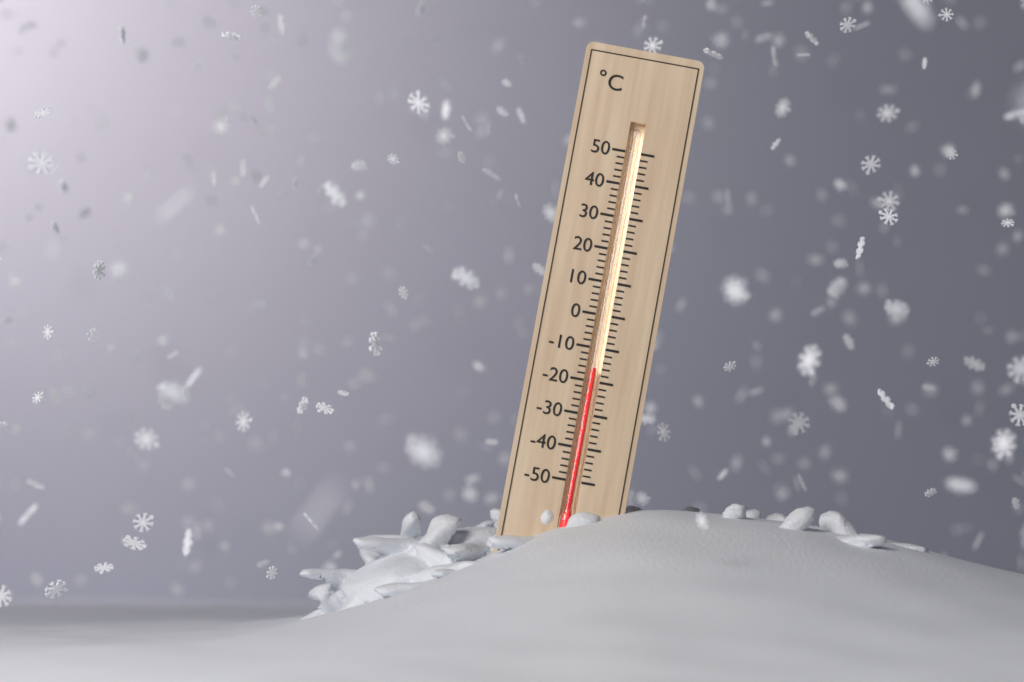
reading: -16 °C
